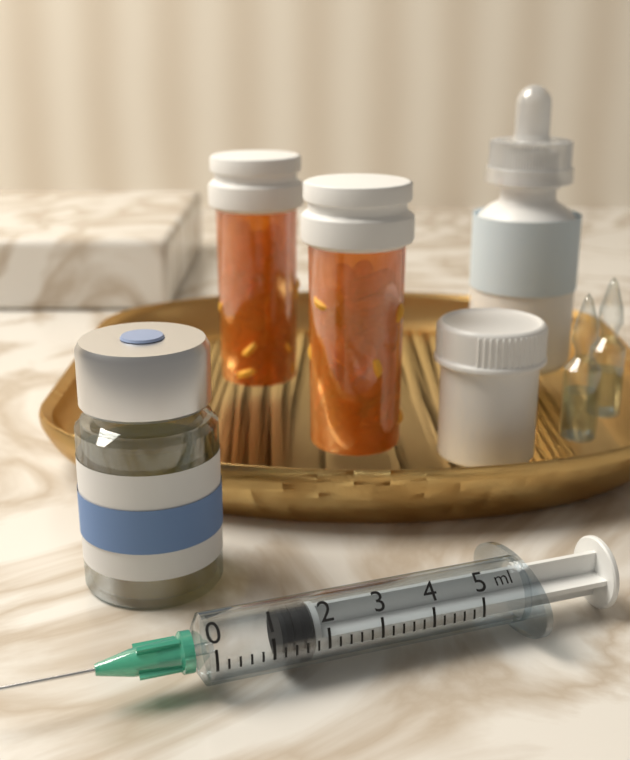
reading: 1.2 ml
